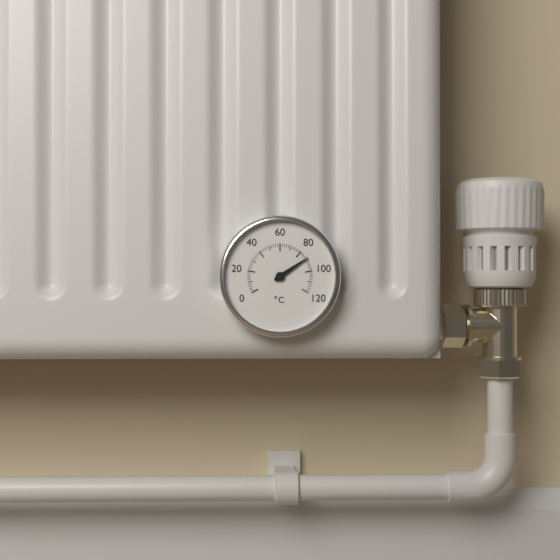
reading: 88 °C
